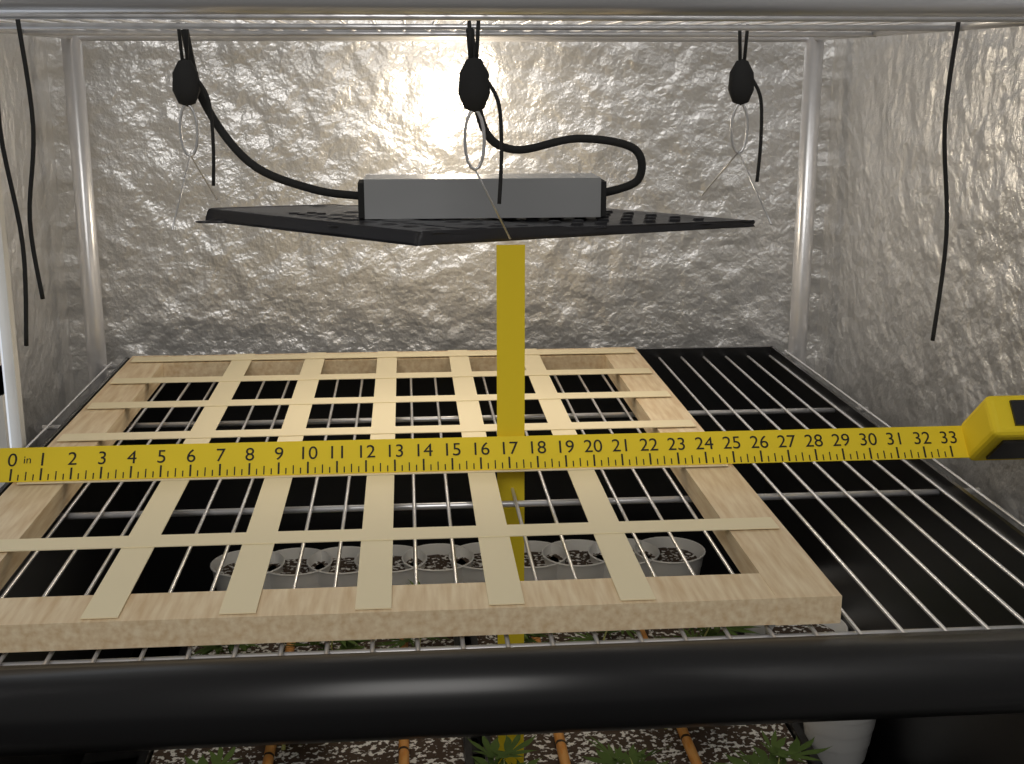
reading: 25.00 in
